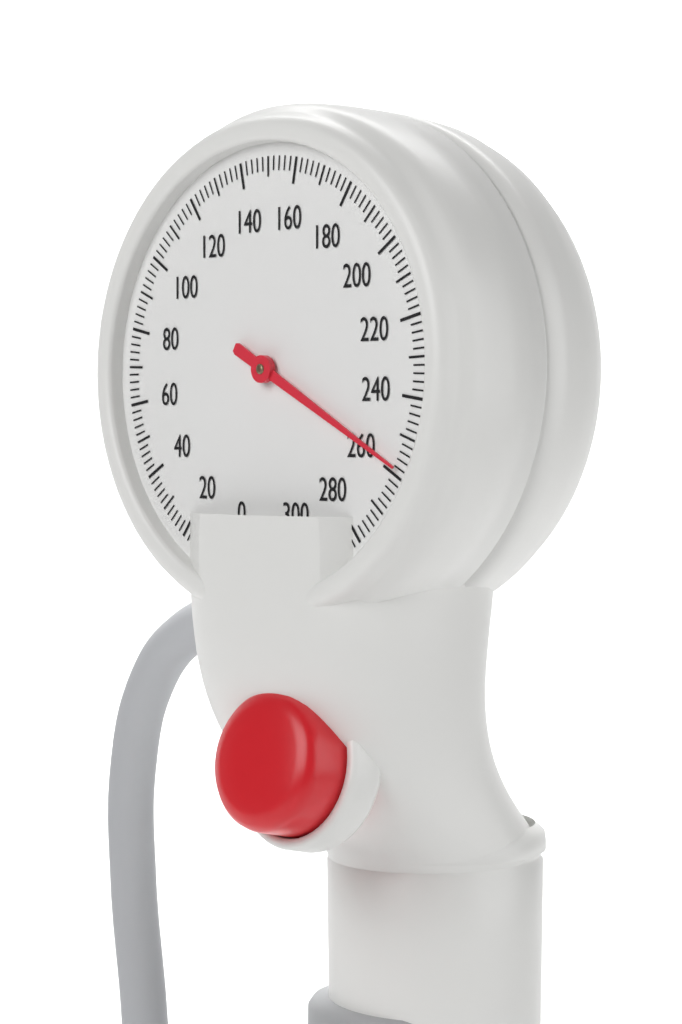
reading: 258 mmHg
